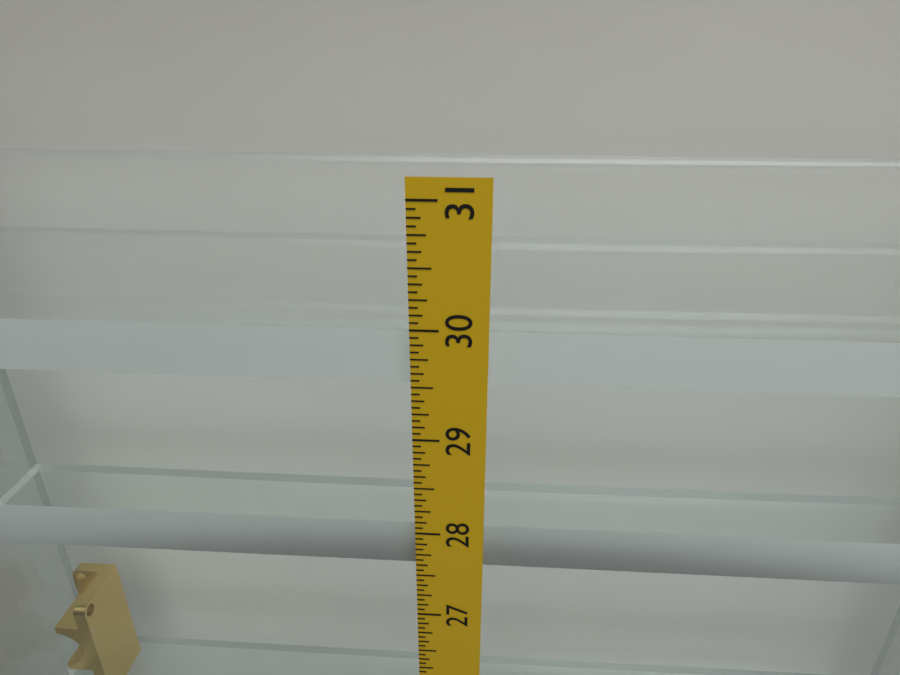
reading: 29.9375 in
